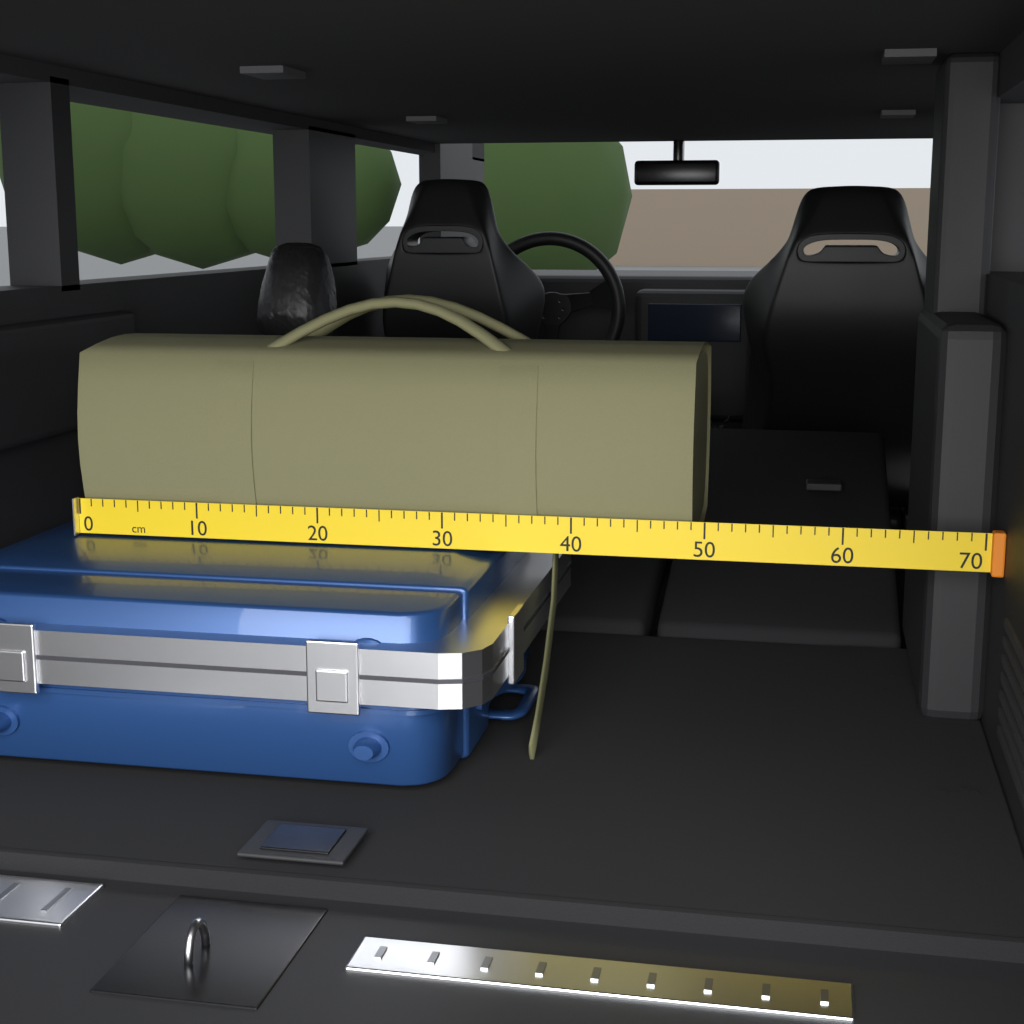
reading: 49 cm
